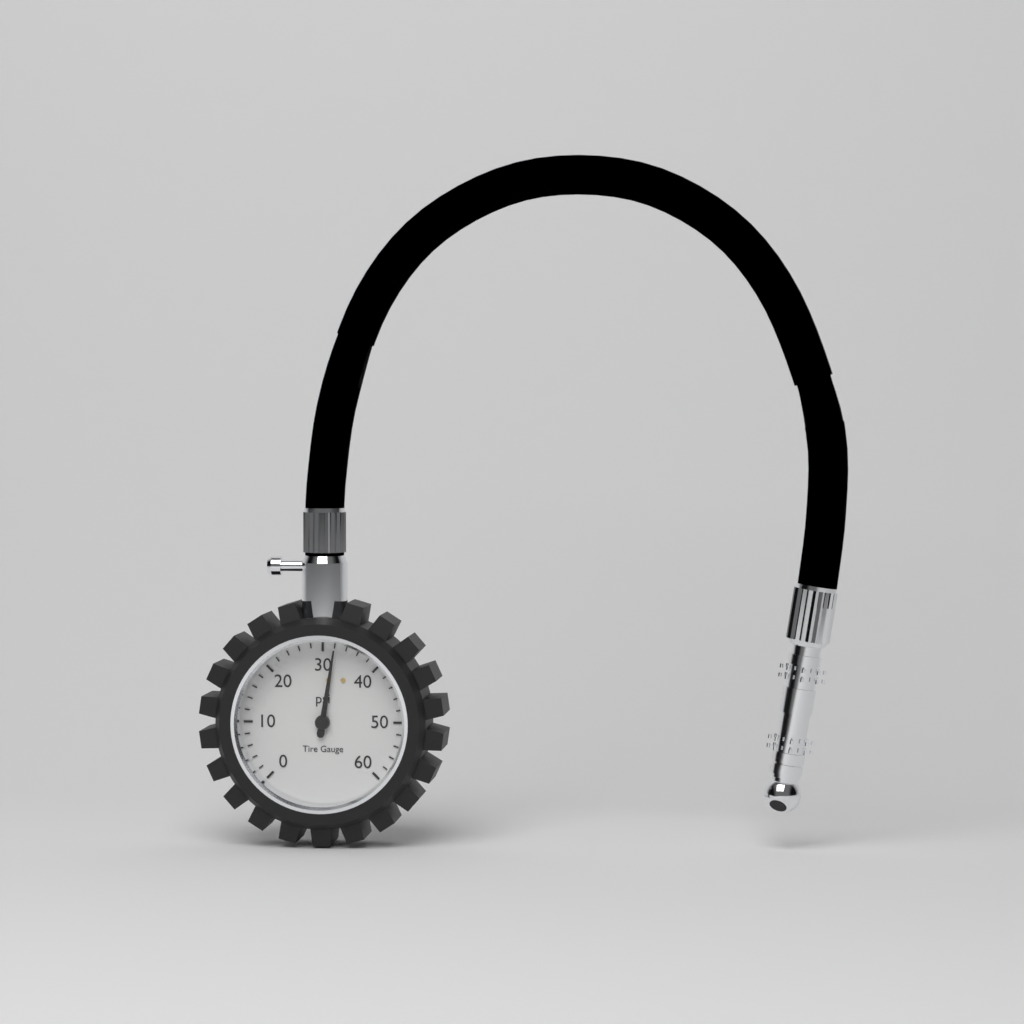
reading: 32 psi
